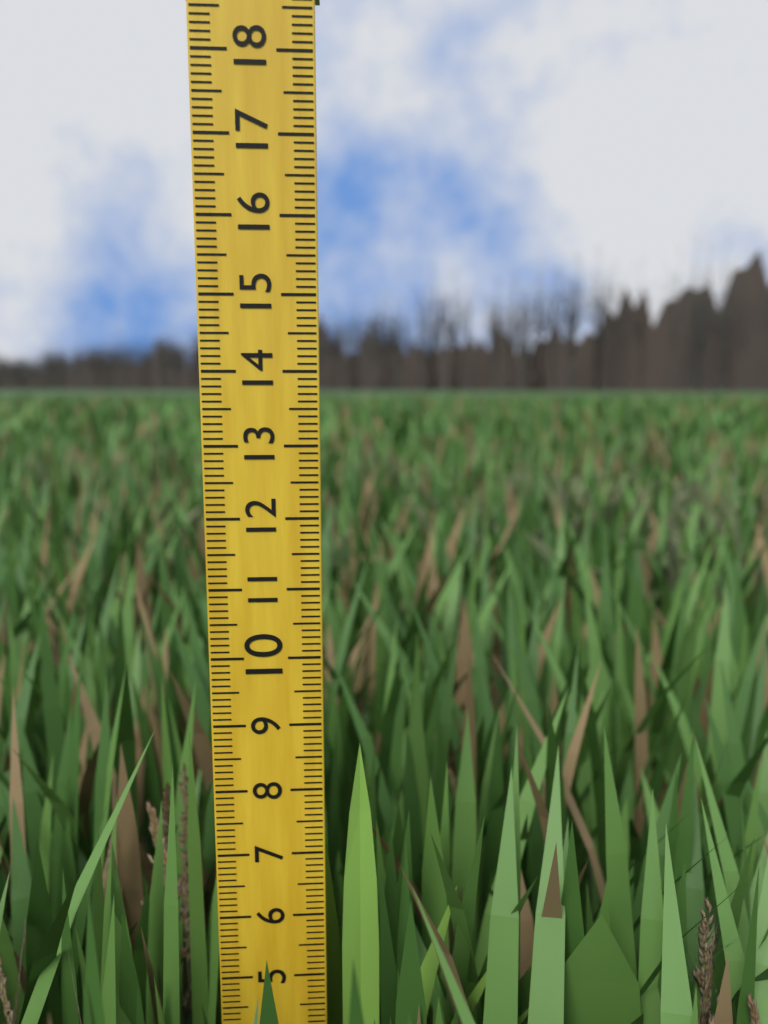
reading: 8.7 (no unit)
